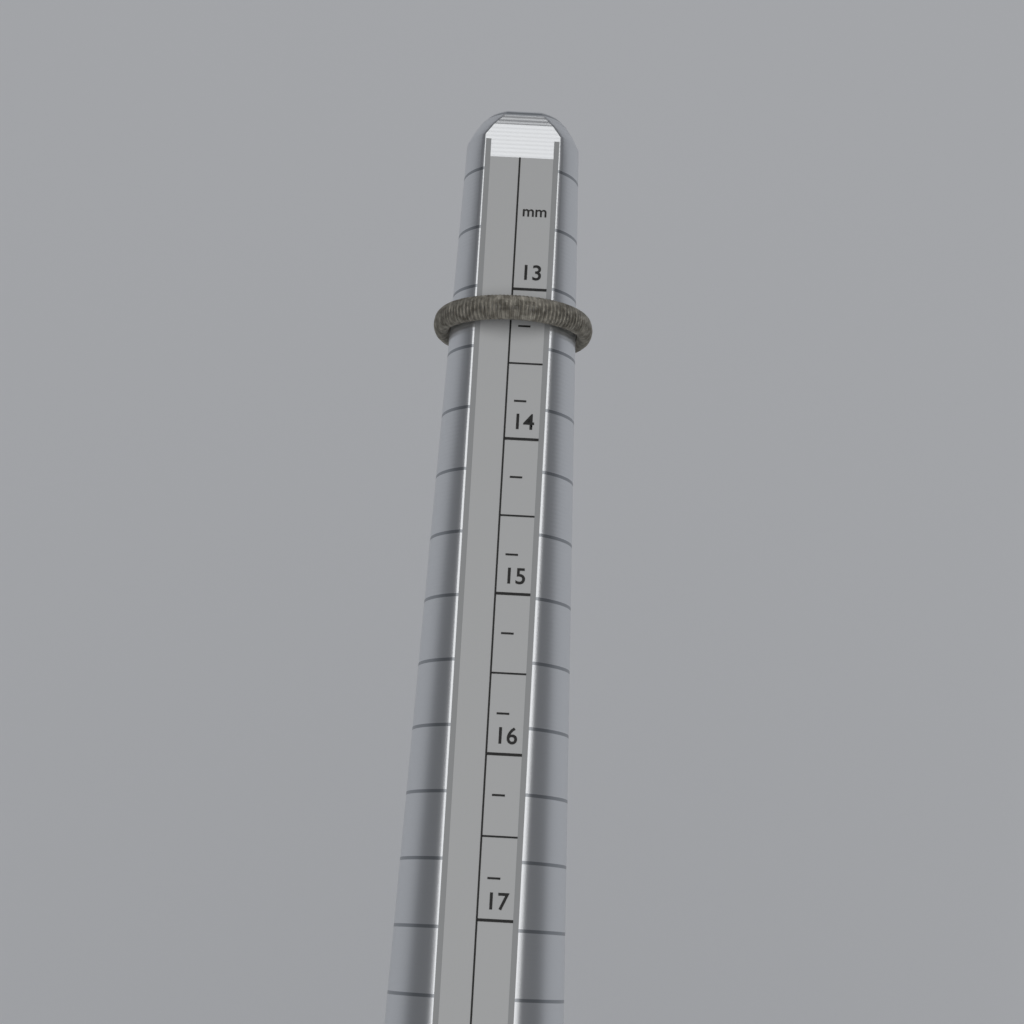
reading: 13.25 mm
